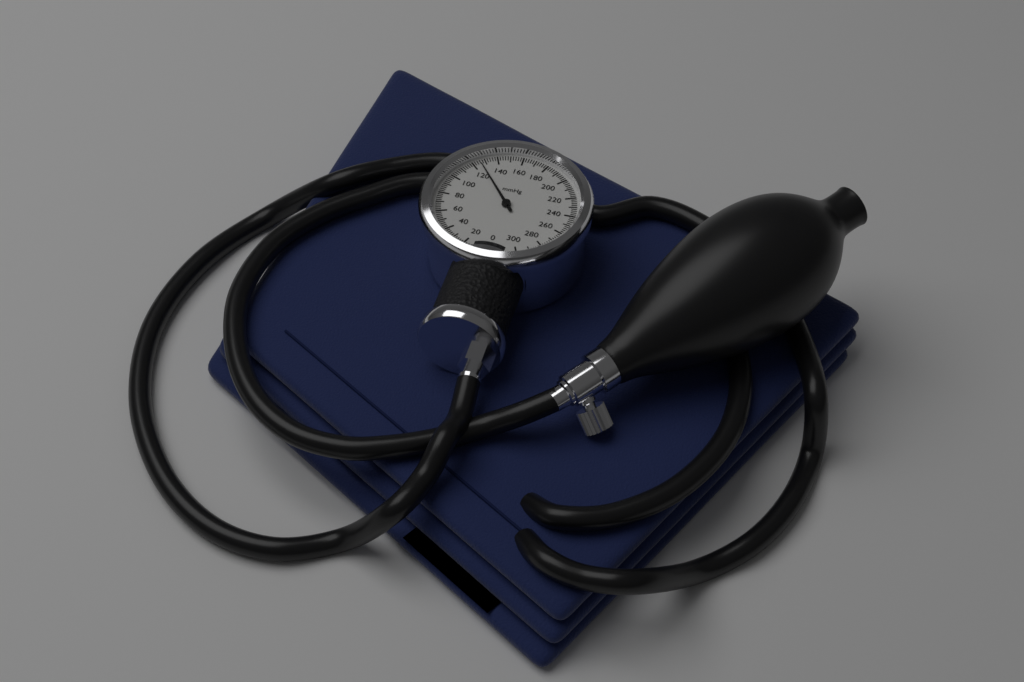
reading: 126 mmHg
